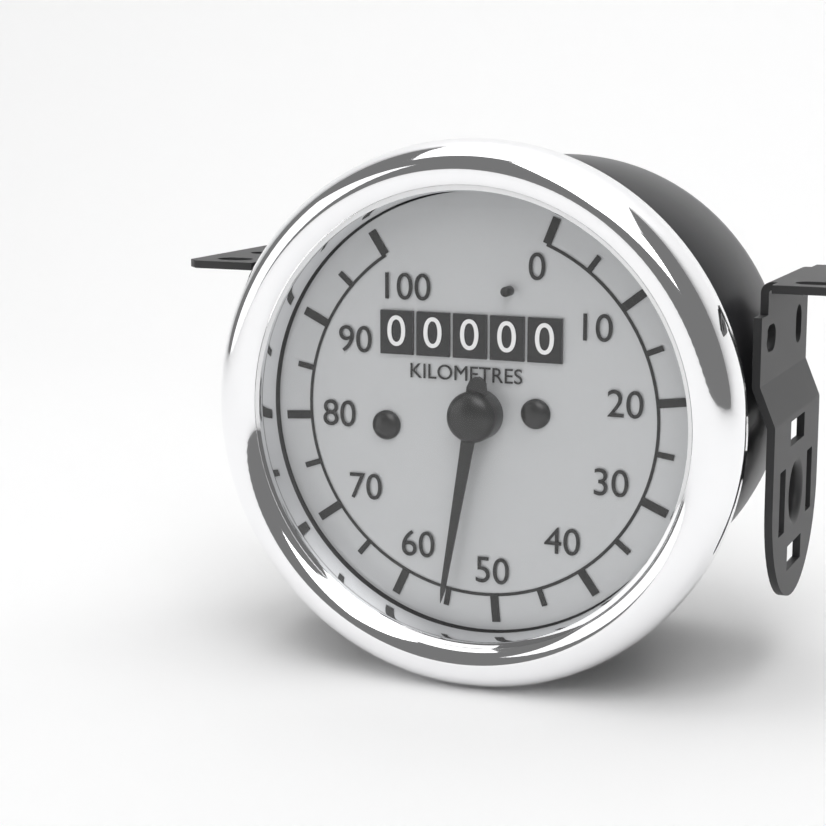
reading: 55 km/h
